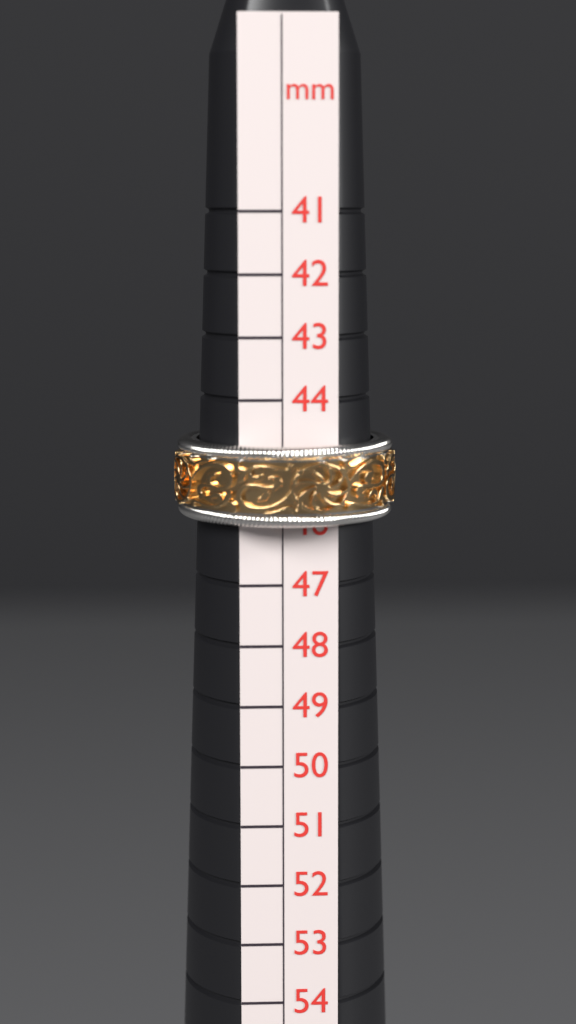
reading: 46 mm
